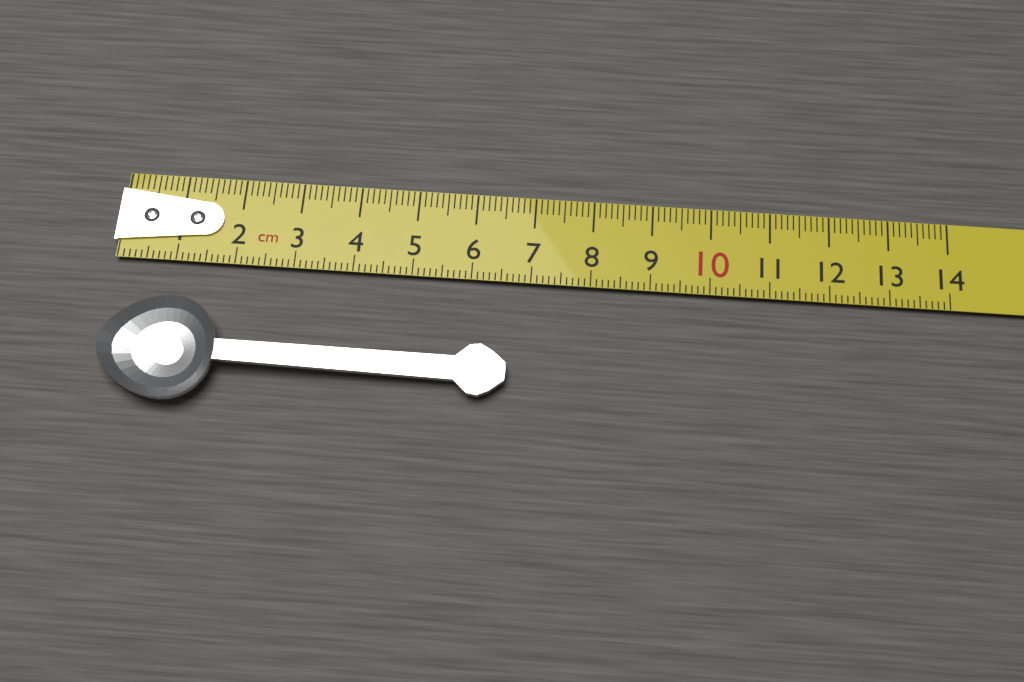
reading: 6.7 cm
